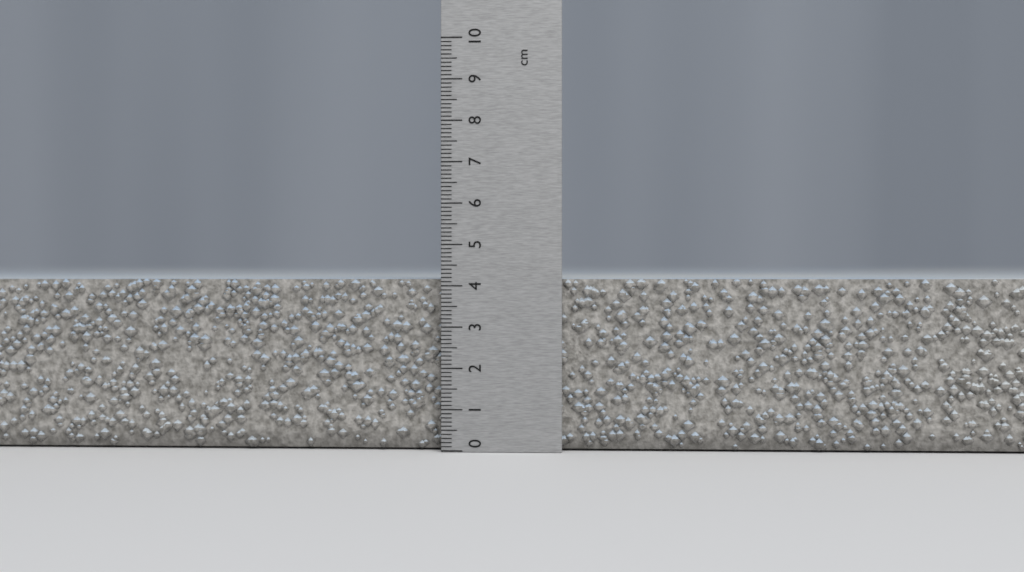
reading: 4.2 cm
